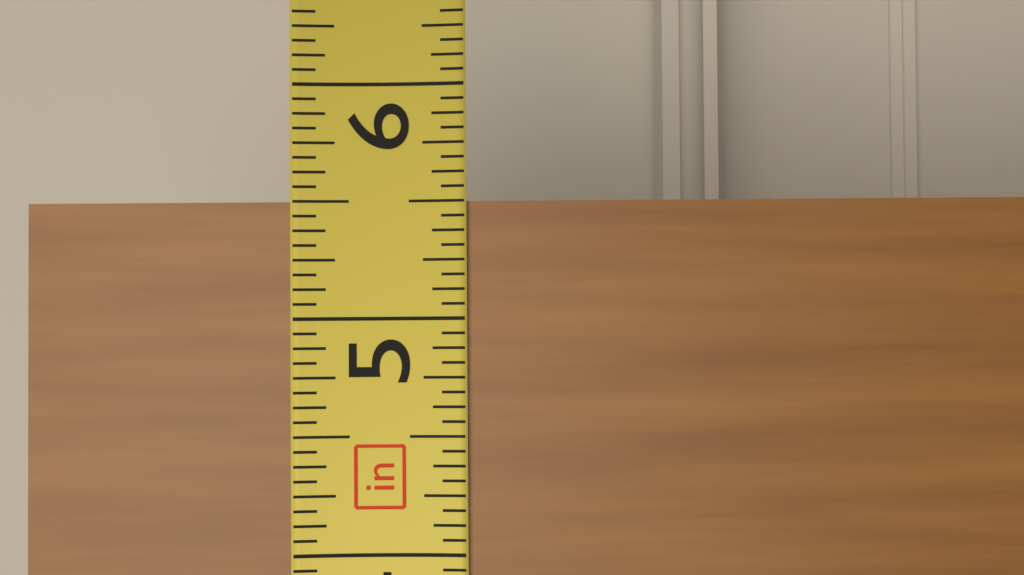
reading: 5.5000 in
